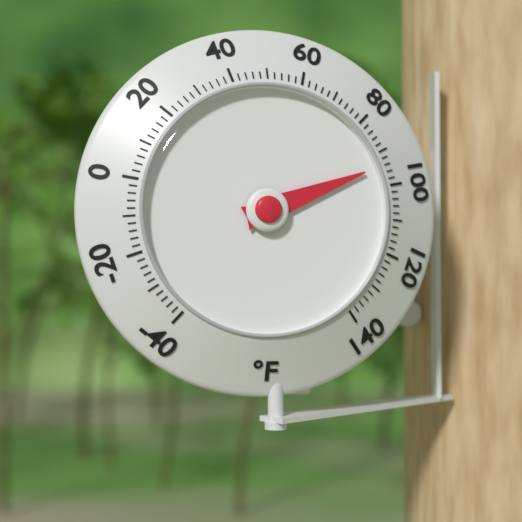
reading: 94 °F
